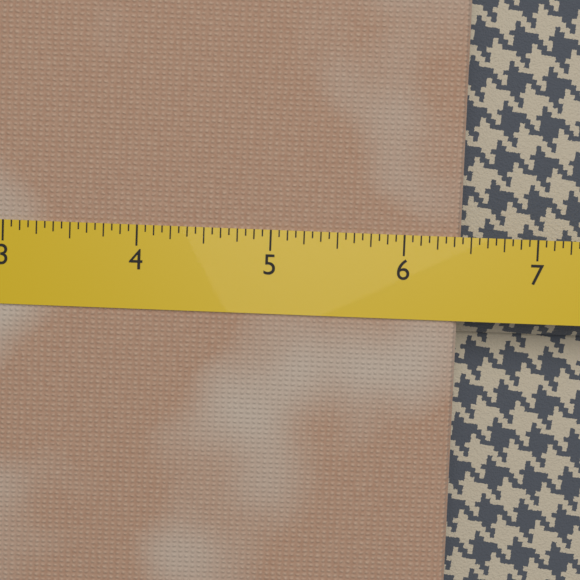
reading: 6.4375 (no unit)
